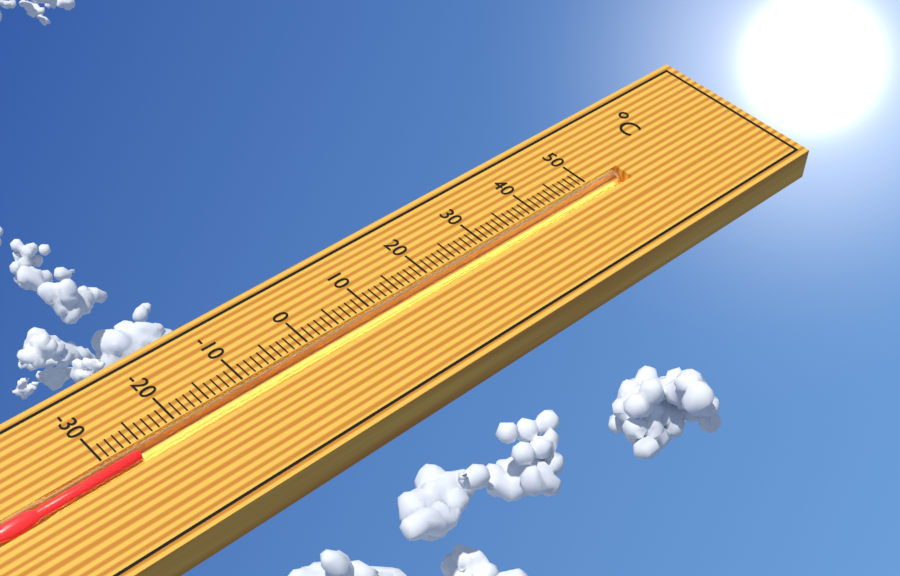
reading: -26 °C
